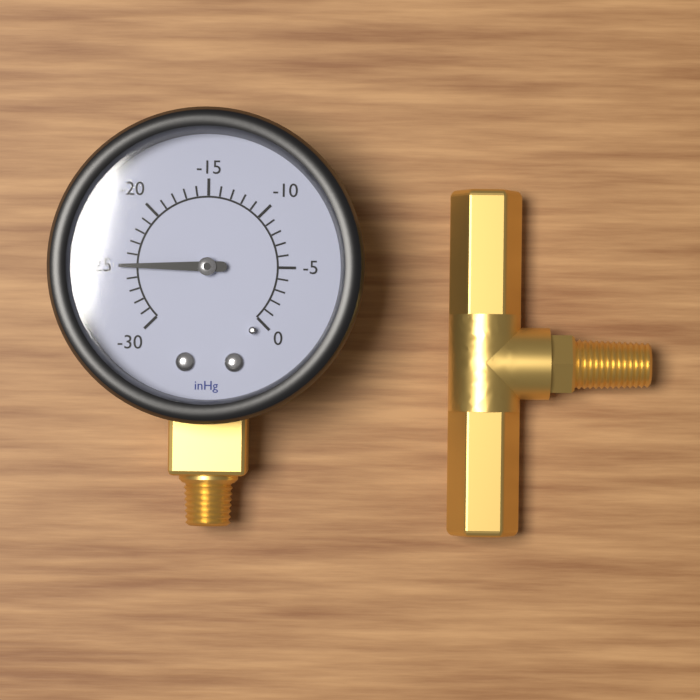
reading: -25 inHg
